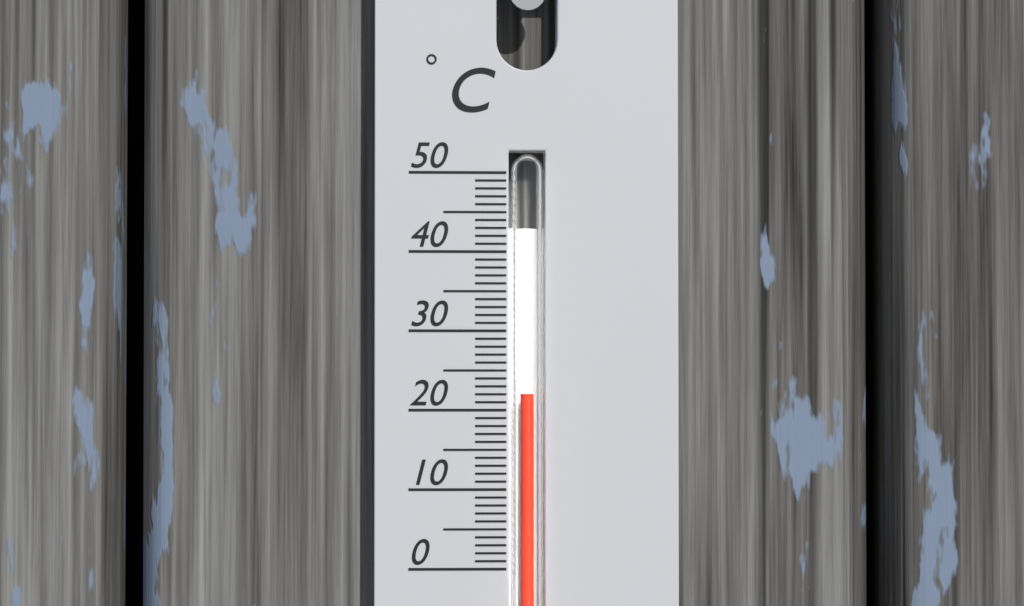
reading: 22 °C
